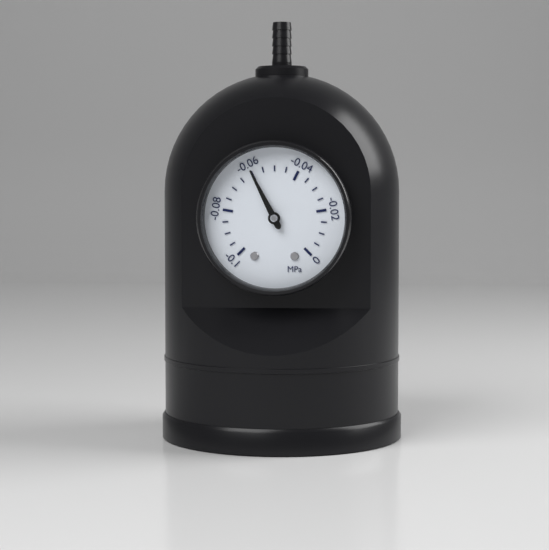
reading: -0.060 MPa
